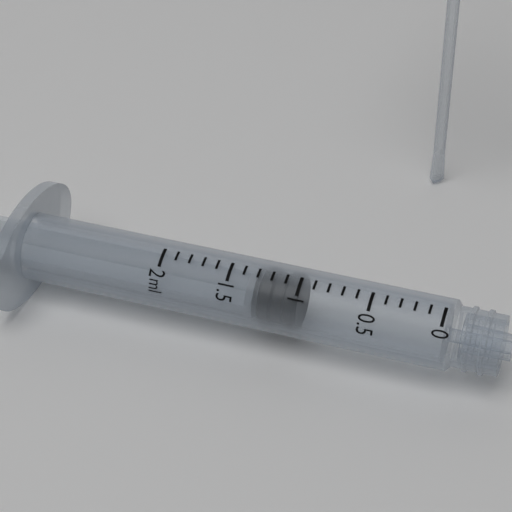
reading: 1.0 ml
